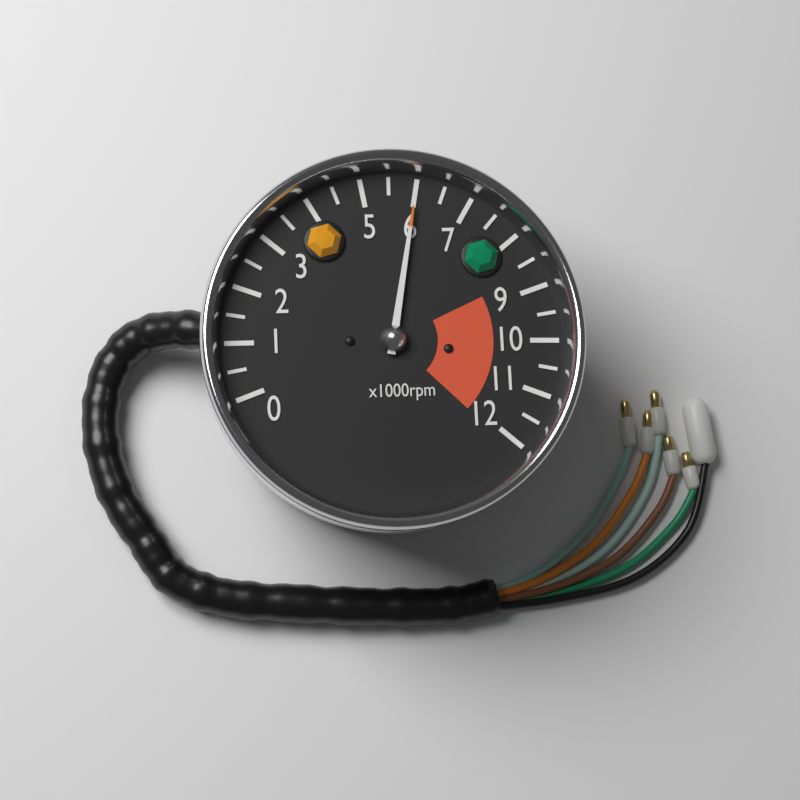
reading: 6000 rpm
